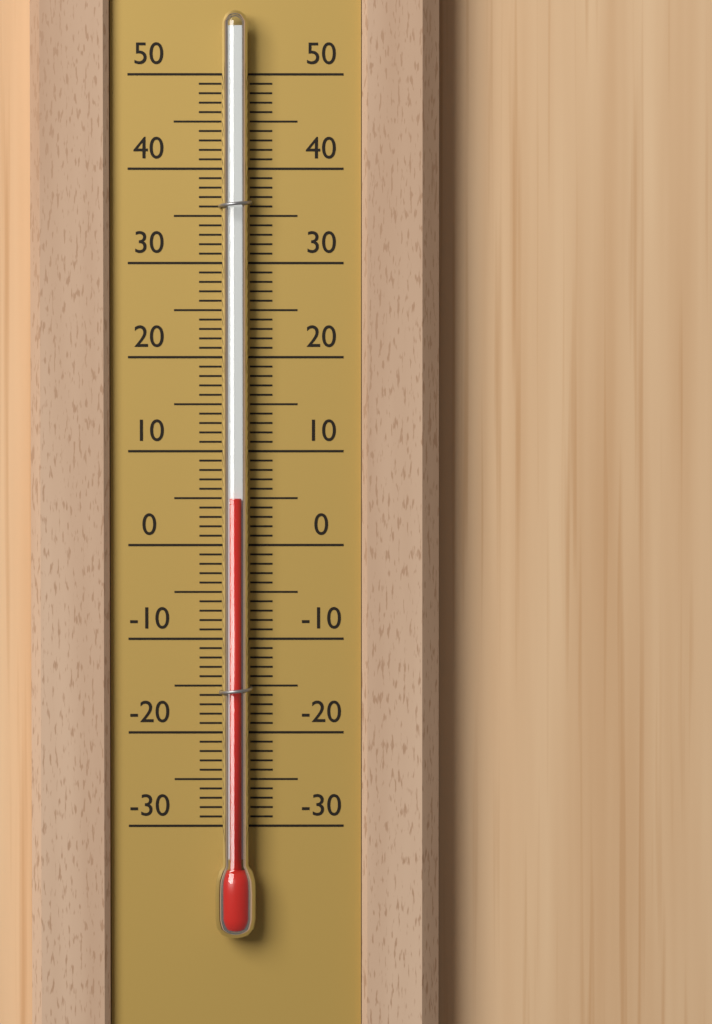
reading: 5 (no unit)
